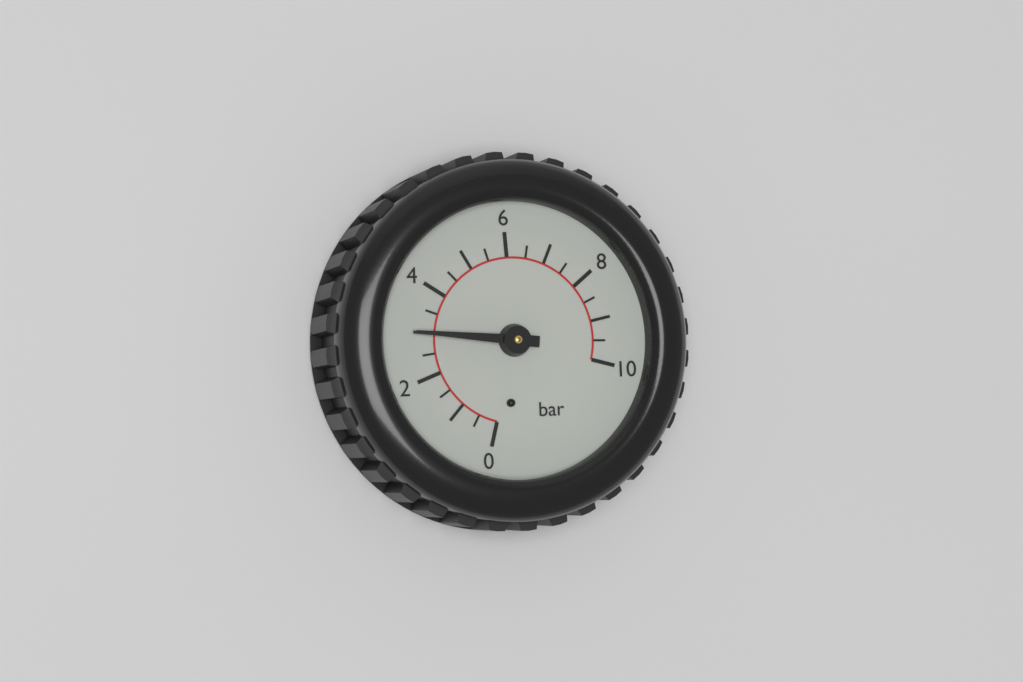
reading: 3.0 bar
